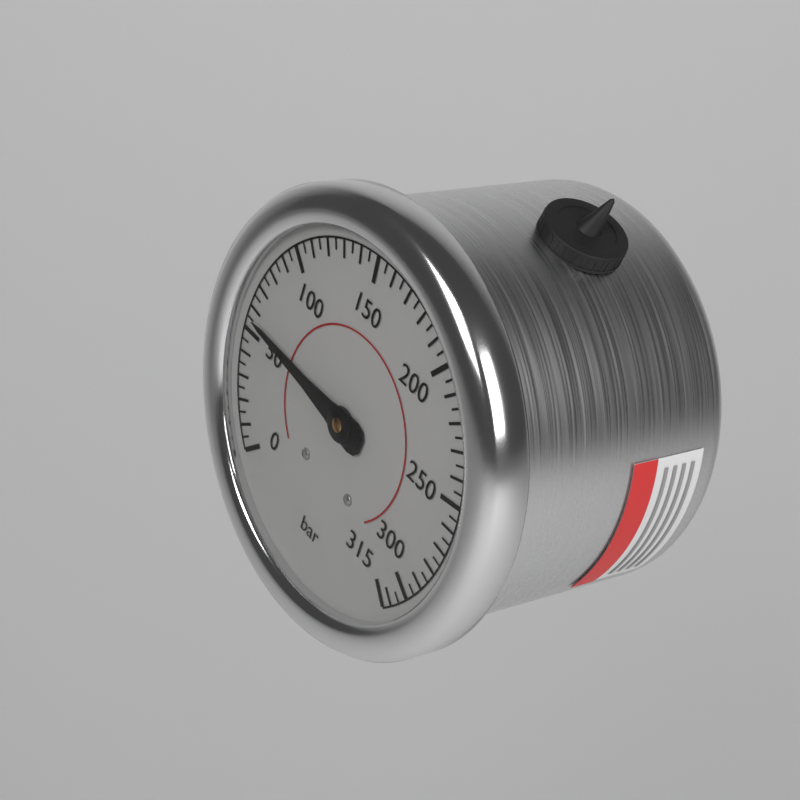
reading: 55 bar
